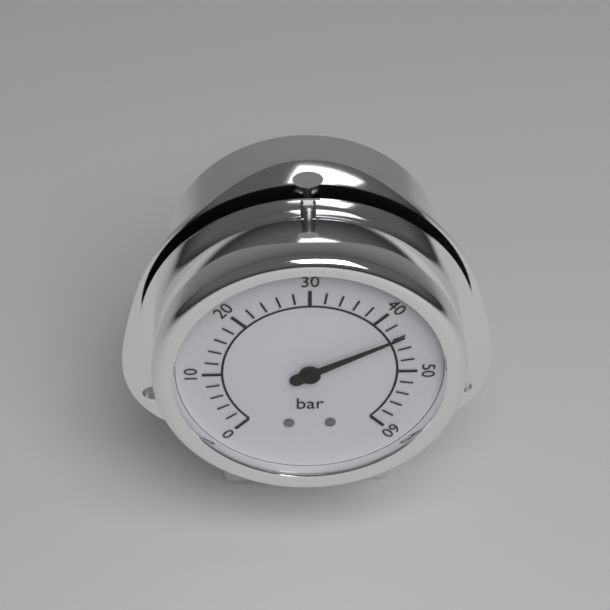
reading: 44 bar
